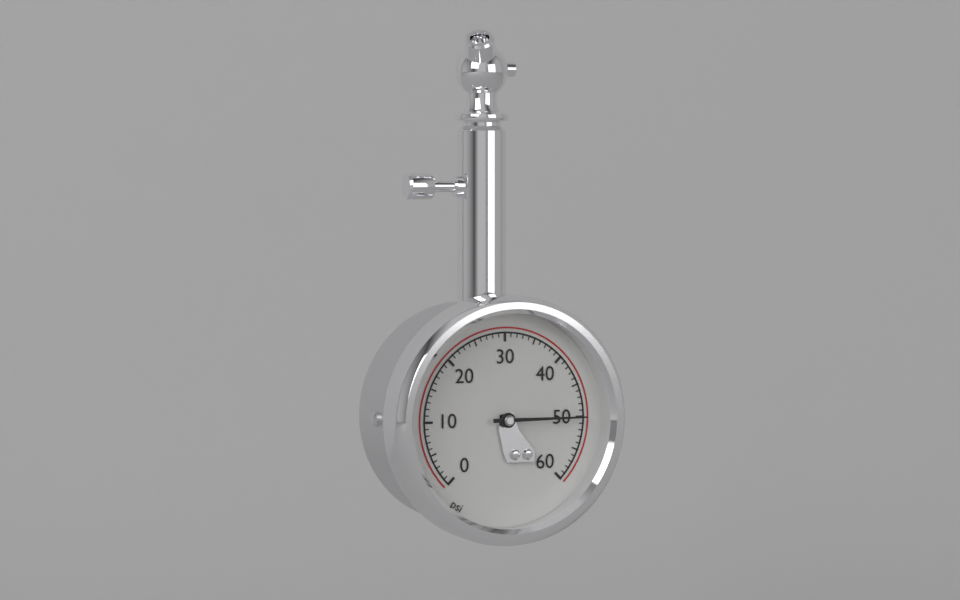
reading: 50 psi
